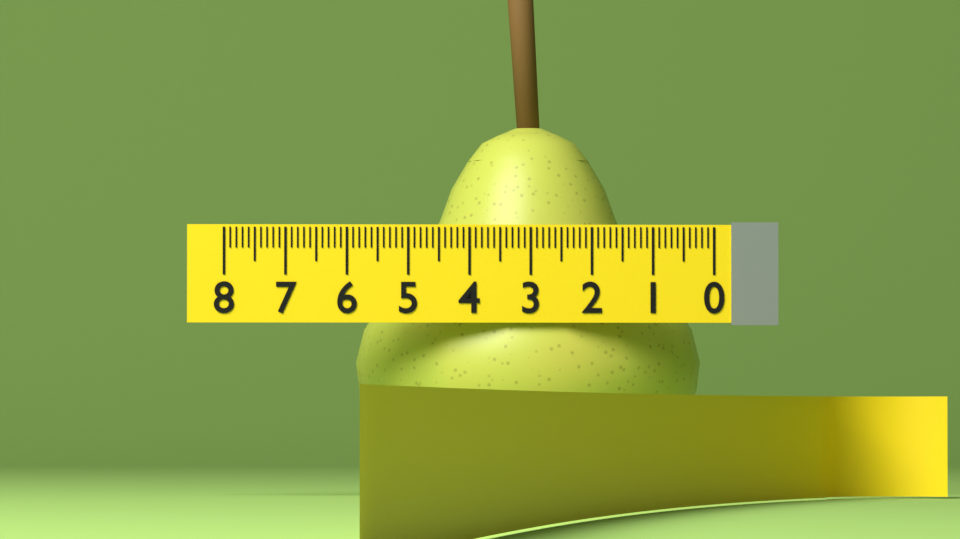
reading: 5.8 (no unit)
